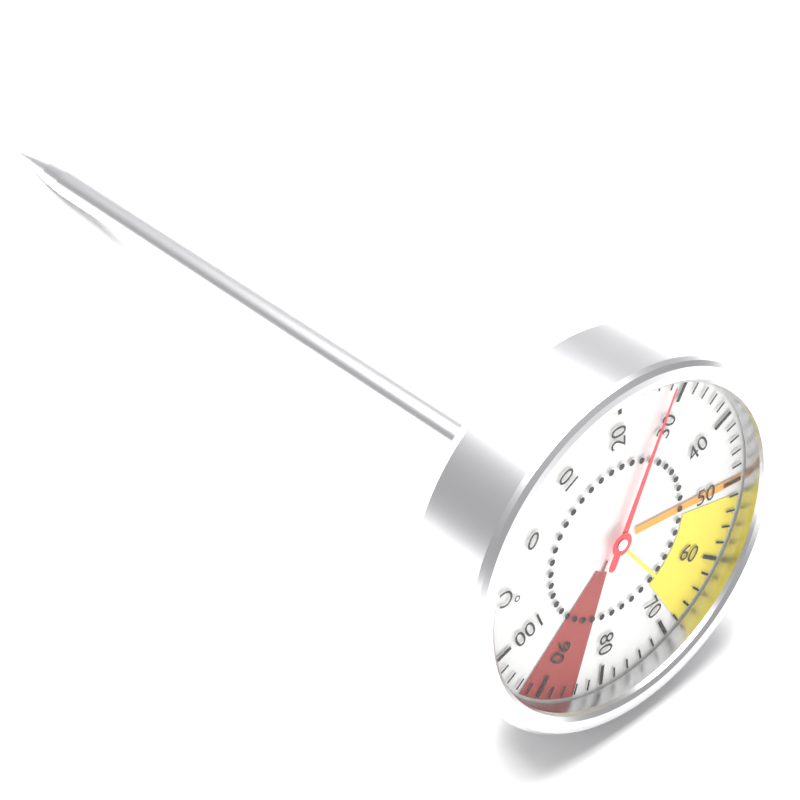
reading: 28 °C
